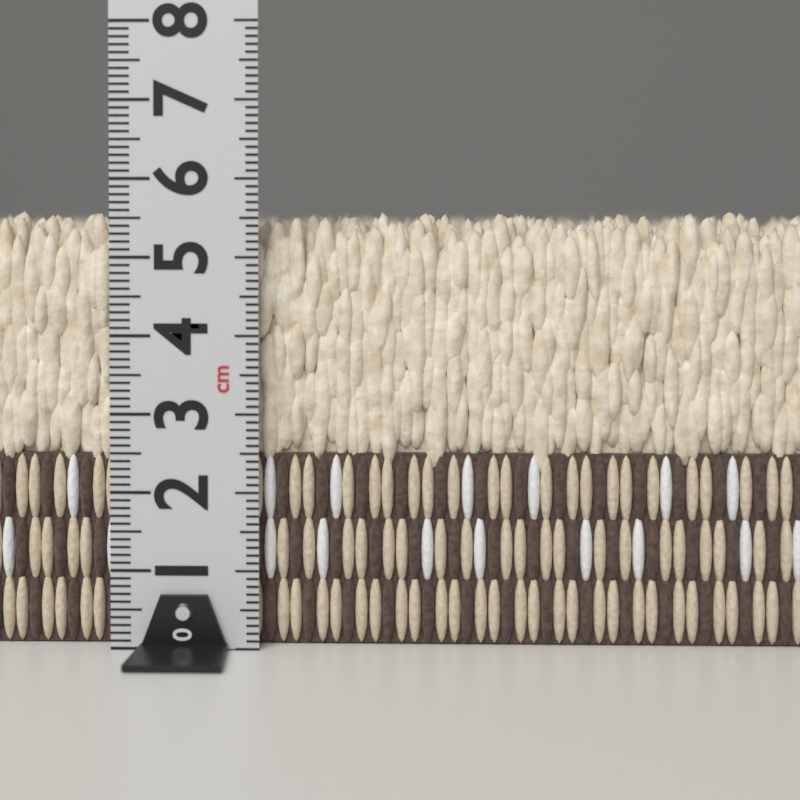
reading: 5.6 cm
